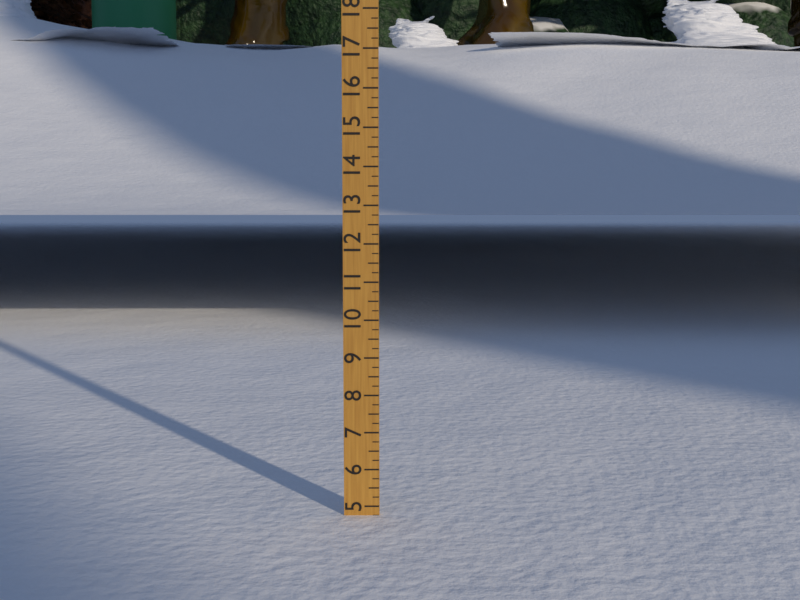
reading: 4.75 (no unit)
